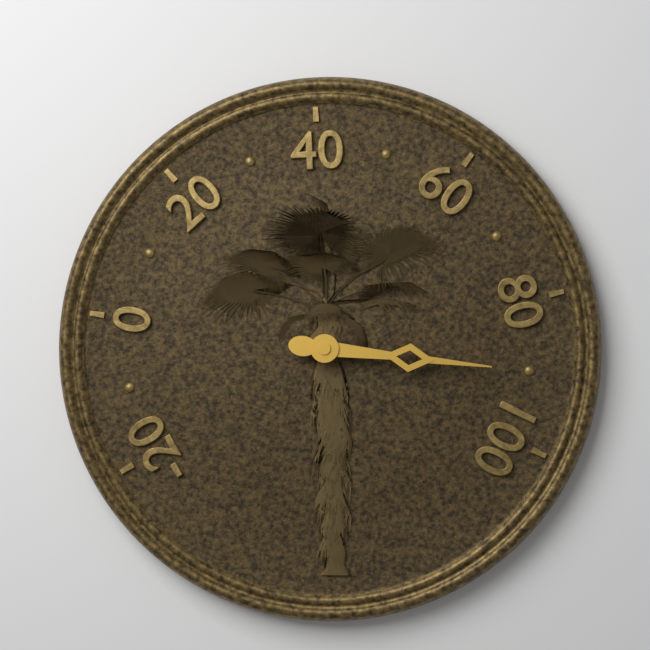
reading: 90 (no unit)
